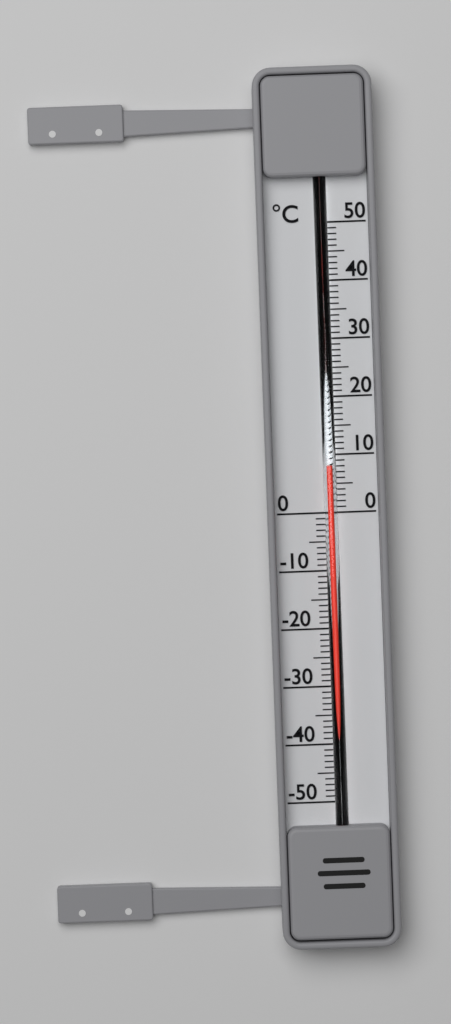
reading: 8 °C
